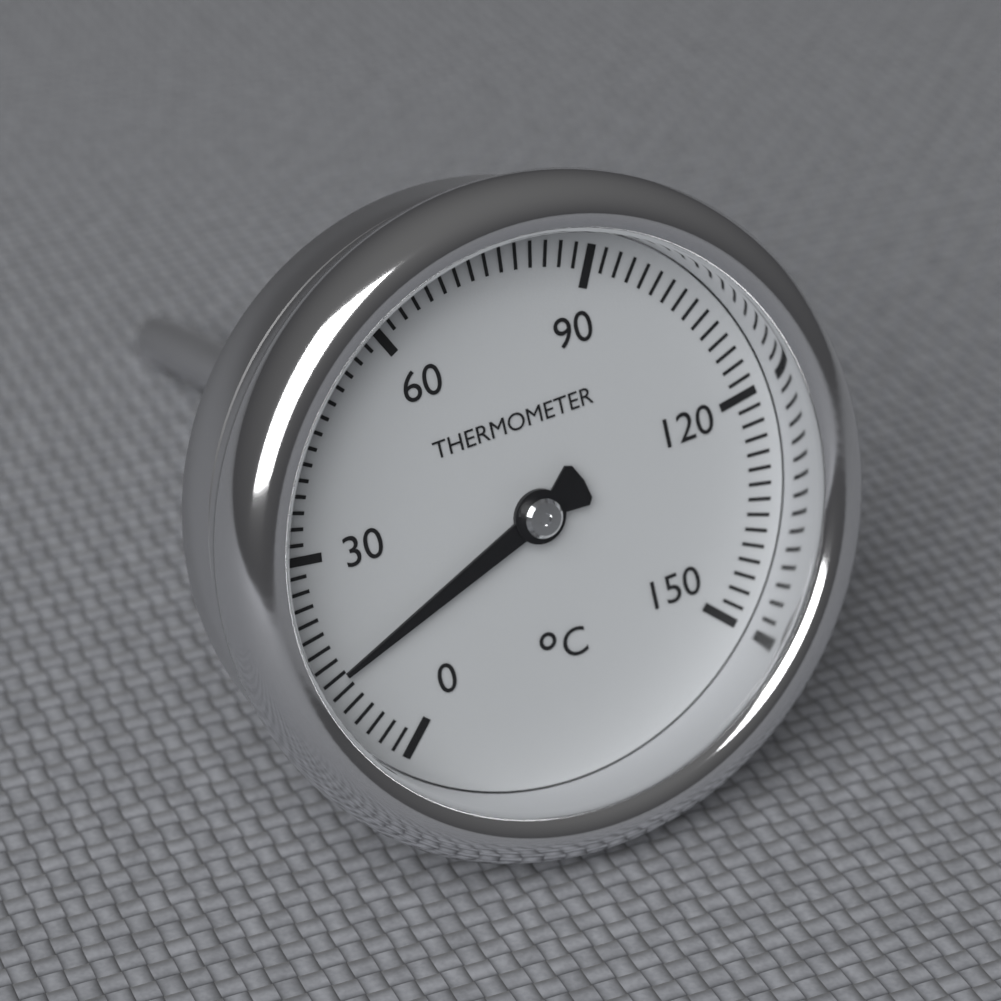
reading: 14 °C
